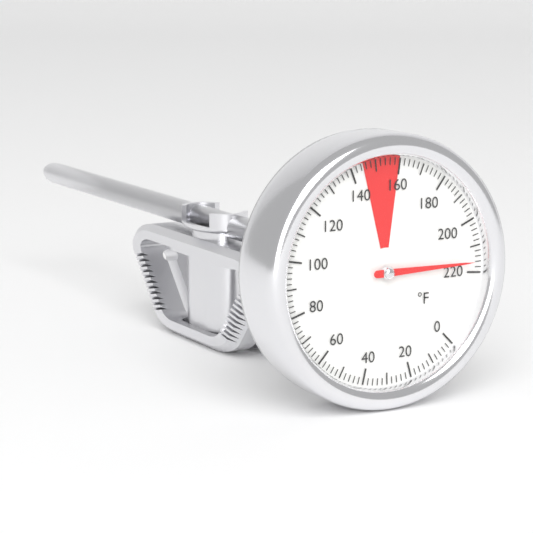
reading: 216 °F
